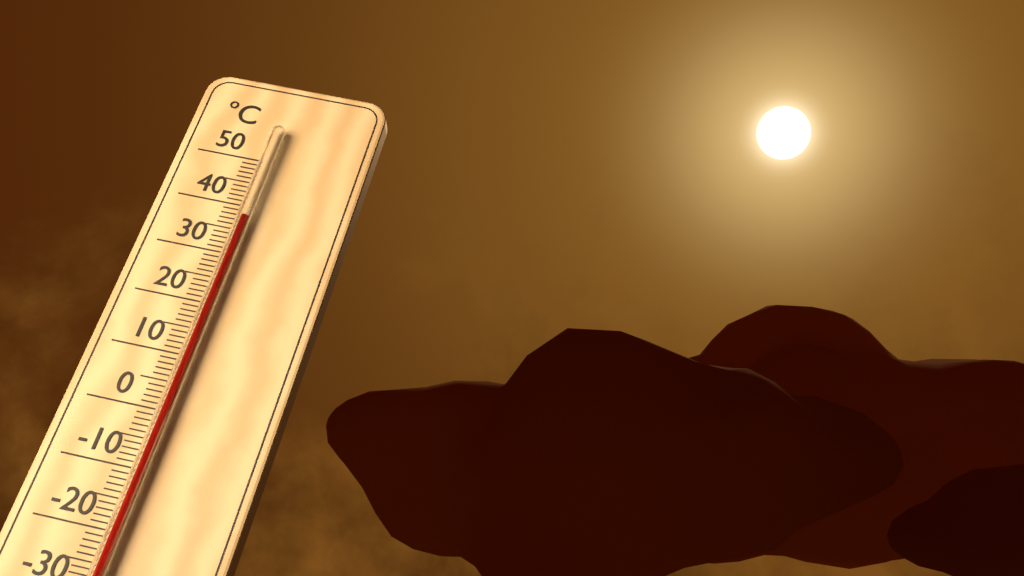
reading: 37 °C
